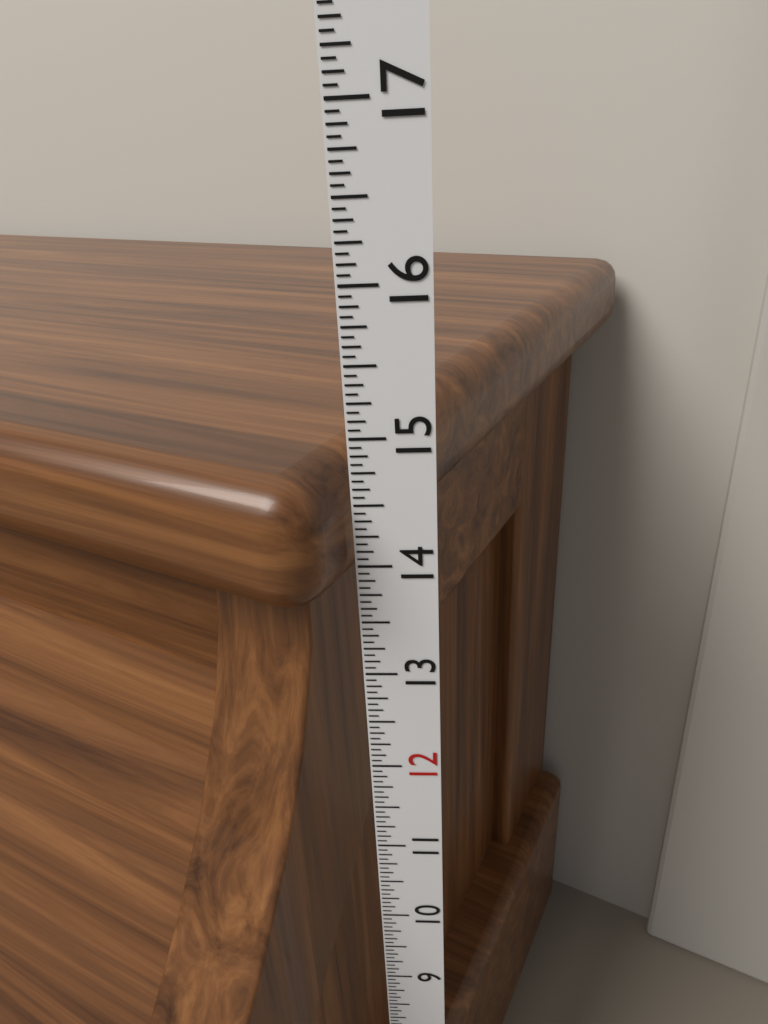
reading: 14.8125 in
